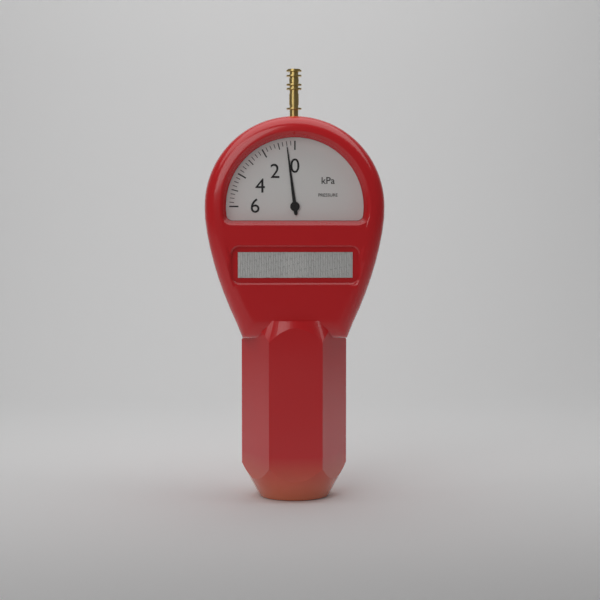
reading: 0.50 kPa
